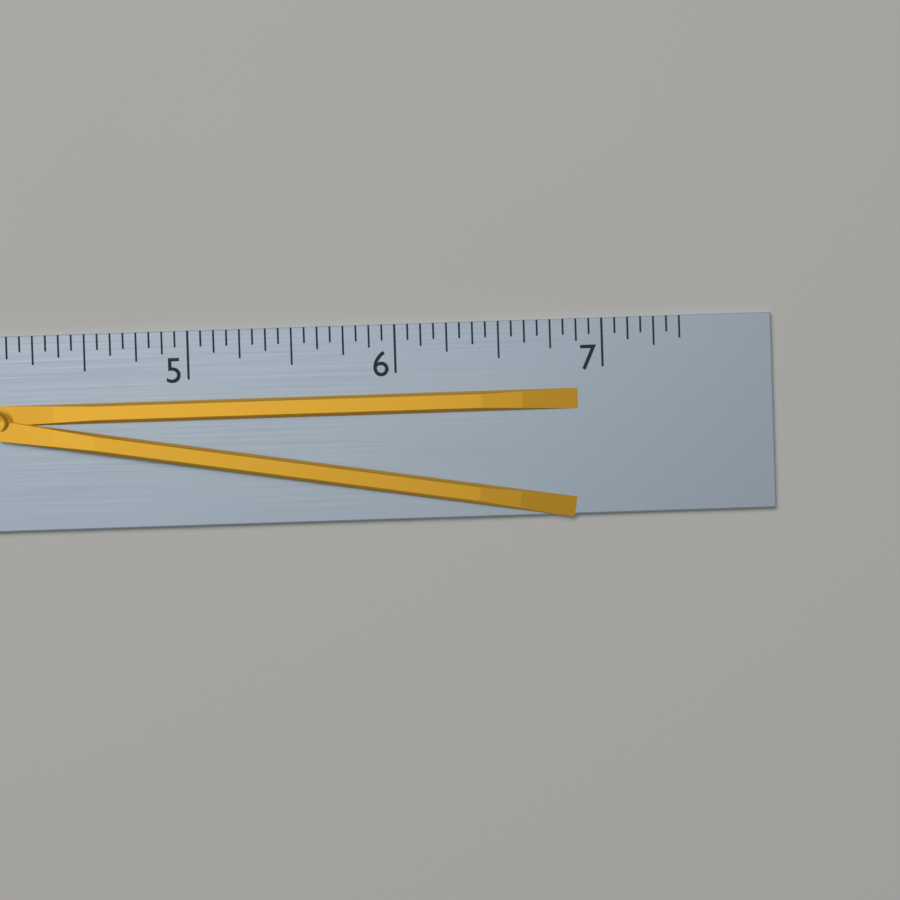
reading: 6.8750 (no unit)
